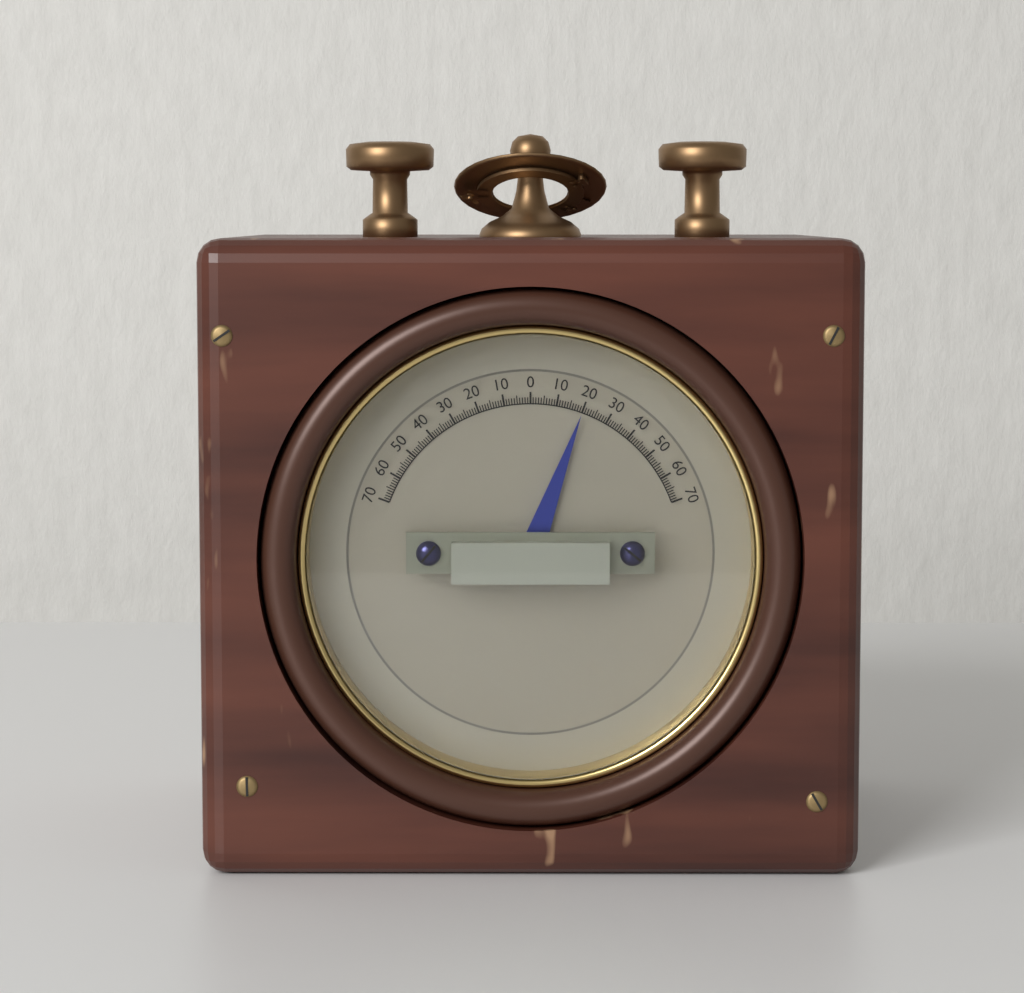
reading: 20 (no unit)
